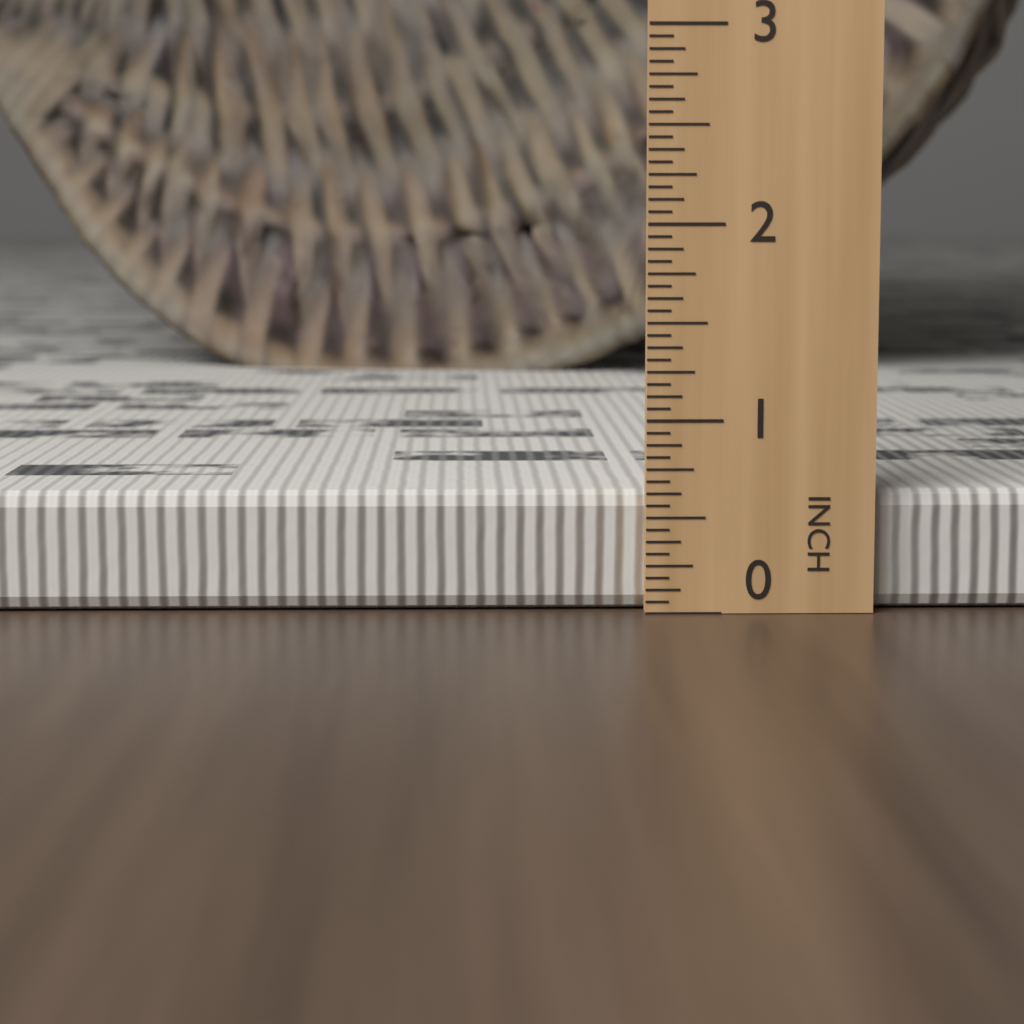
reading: 0.6250 in
